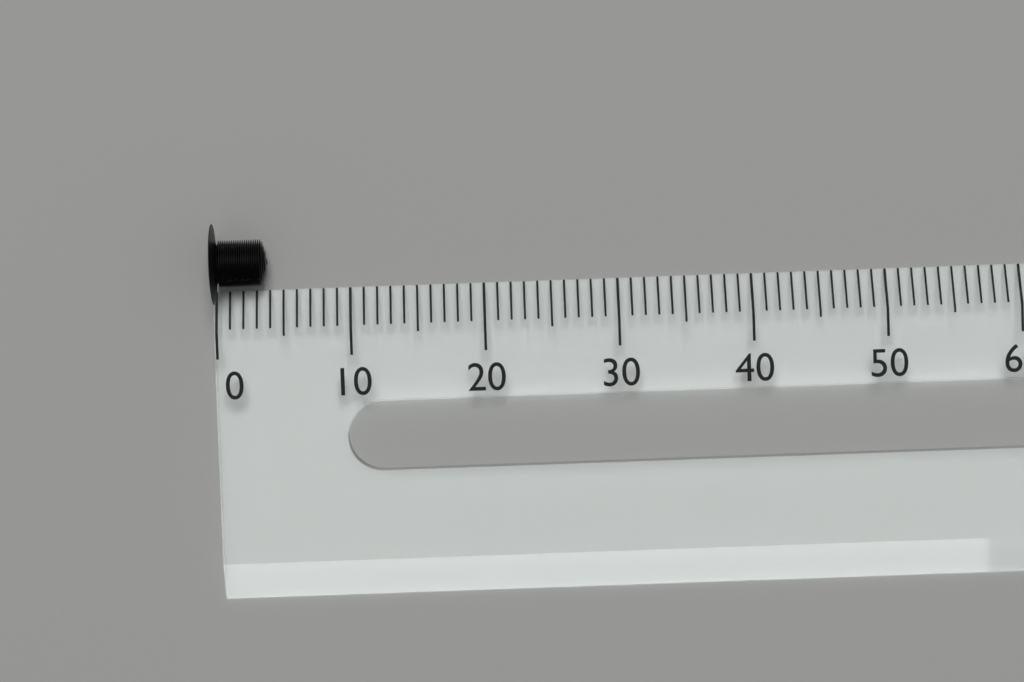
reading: 4 (no unit)
